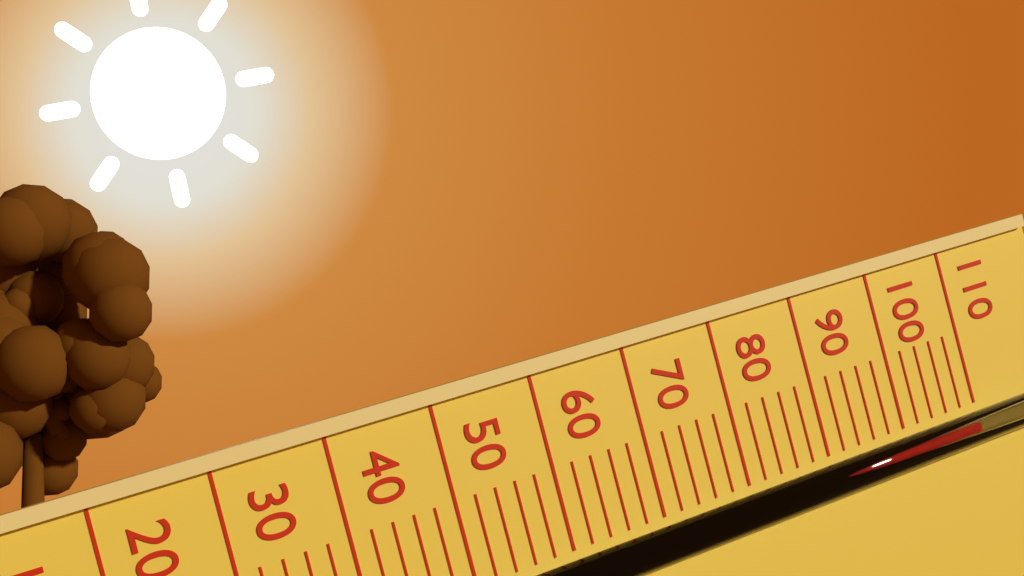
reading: 108 (no unit)
